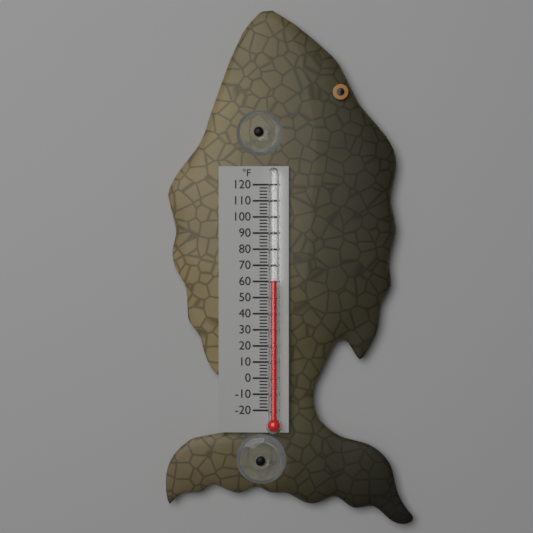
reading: 60 °F
